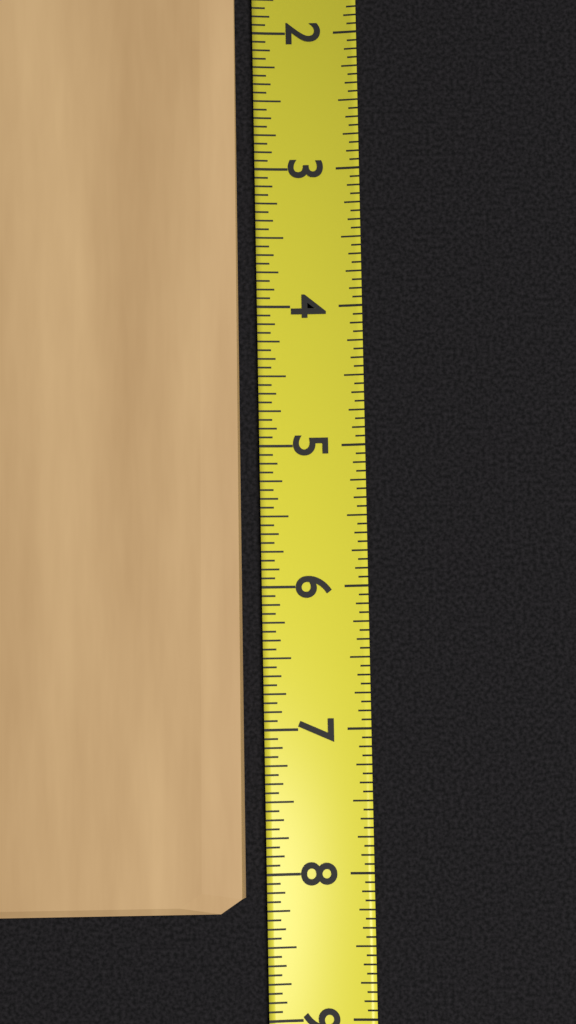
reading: 8.2500 (no unit)
